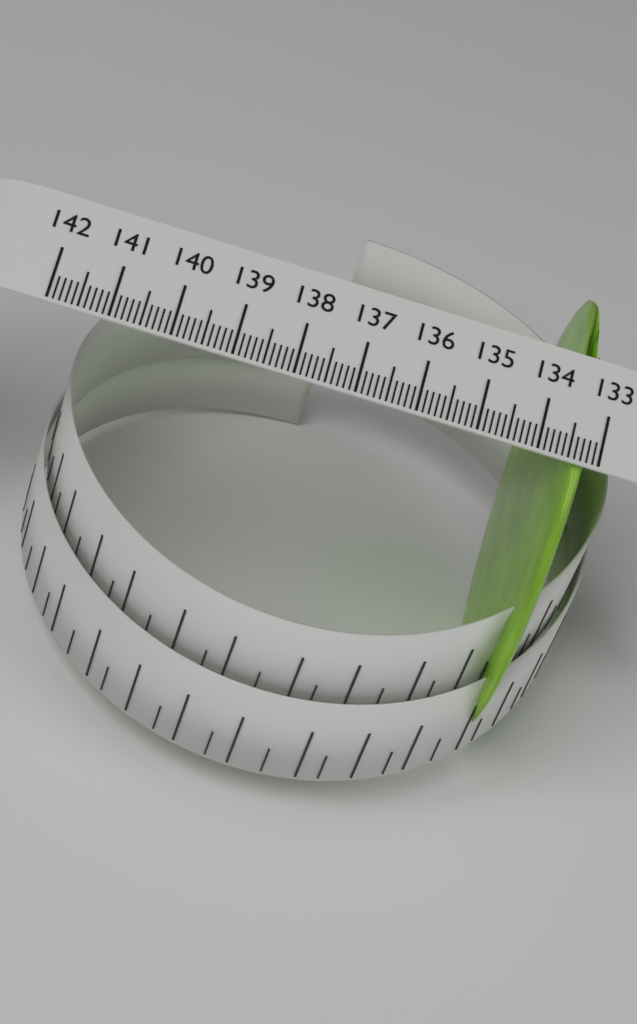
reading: 133.6 (no unit)
